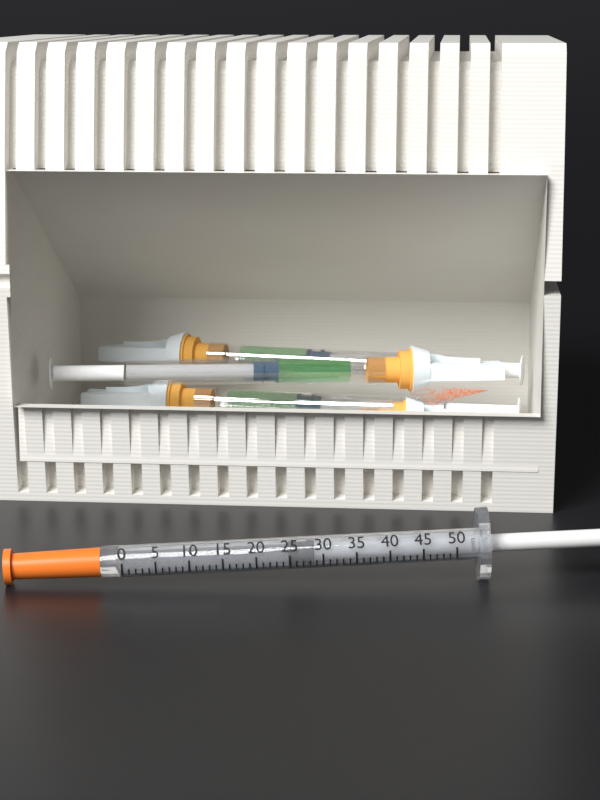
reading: 25 units
